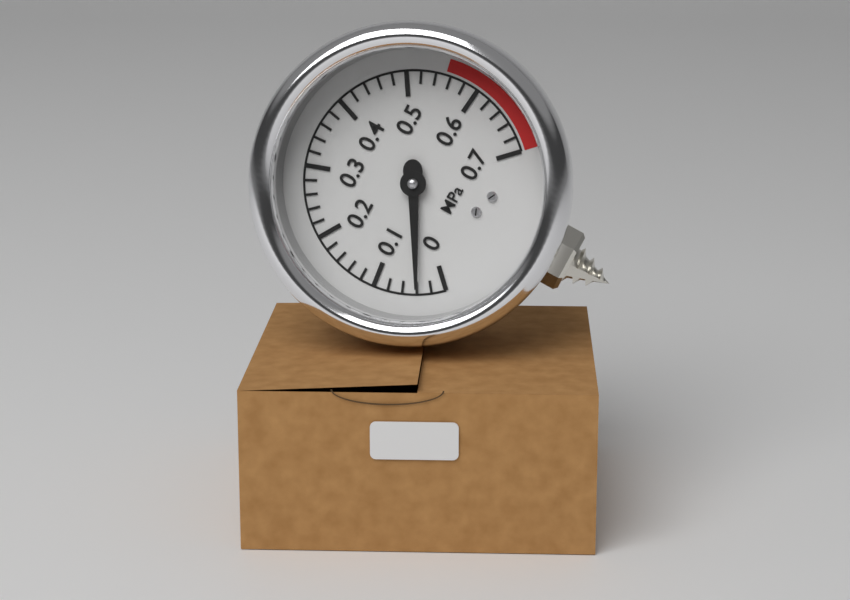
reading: 0.04 MPa
